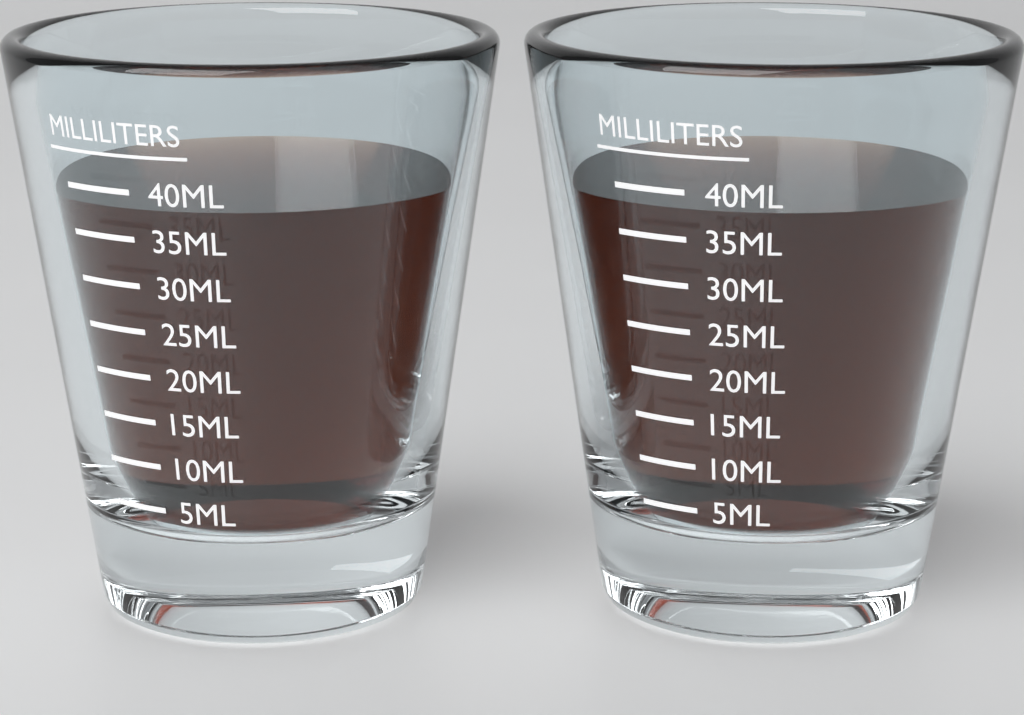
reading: 38 ml
